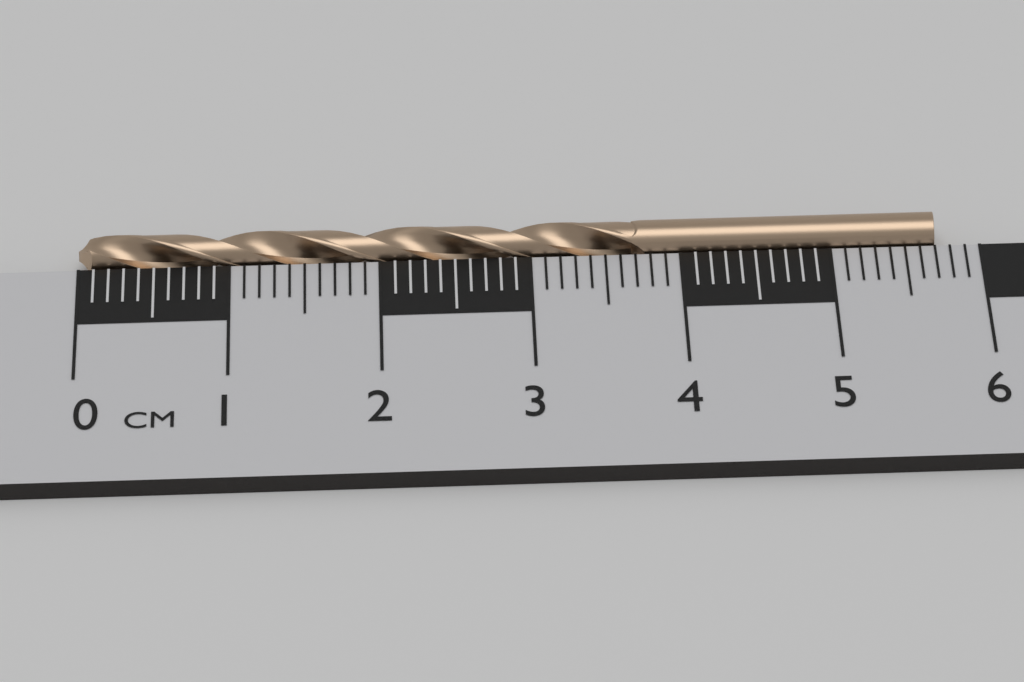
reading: 5.7 cm
